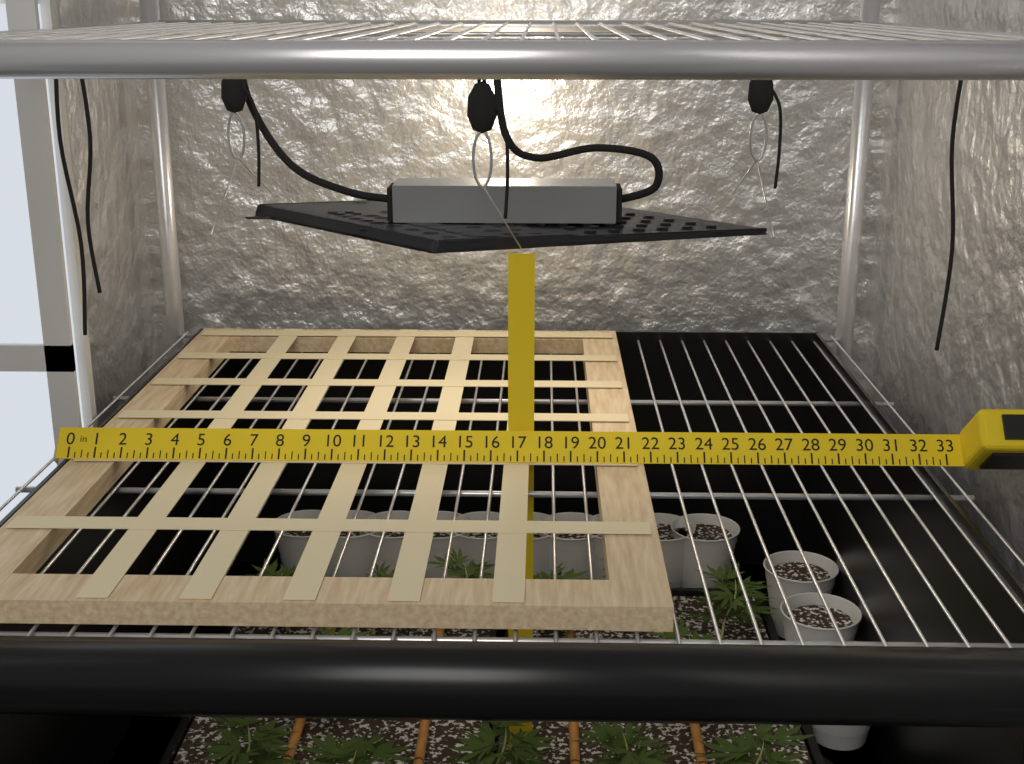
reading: 21.75 in
